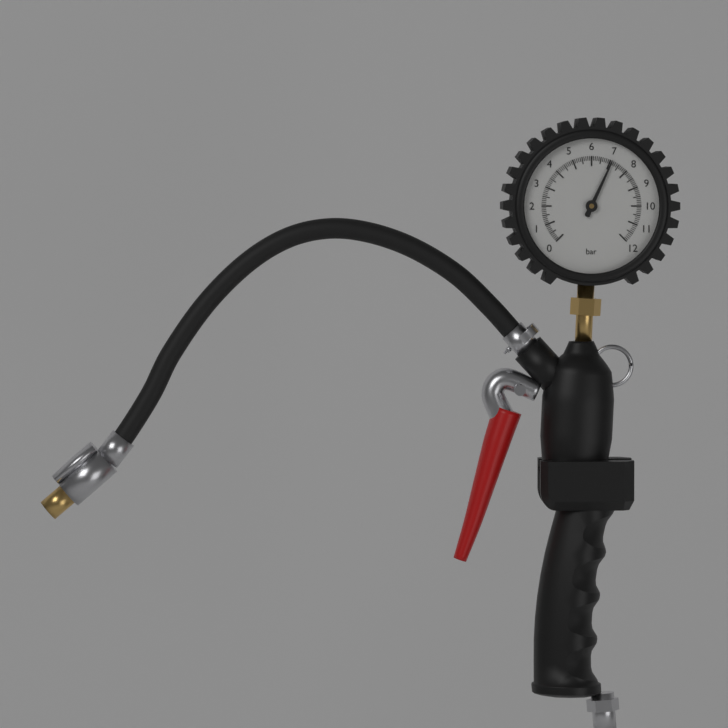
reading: 7.1 bar
